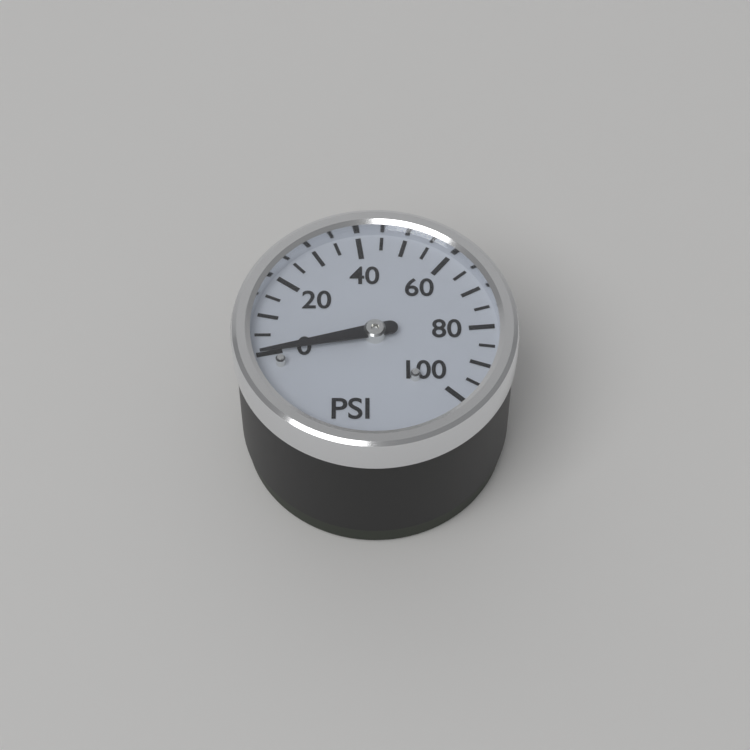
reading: 0 psi
